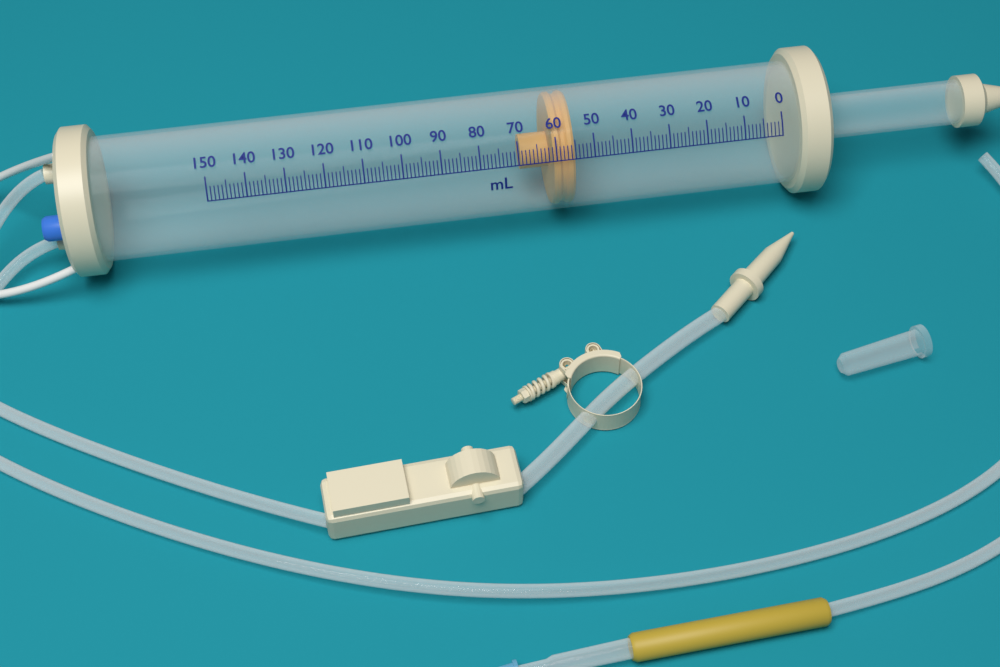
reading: 55 ml
